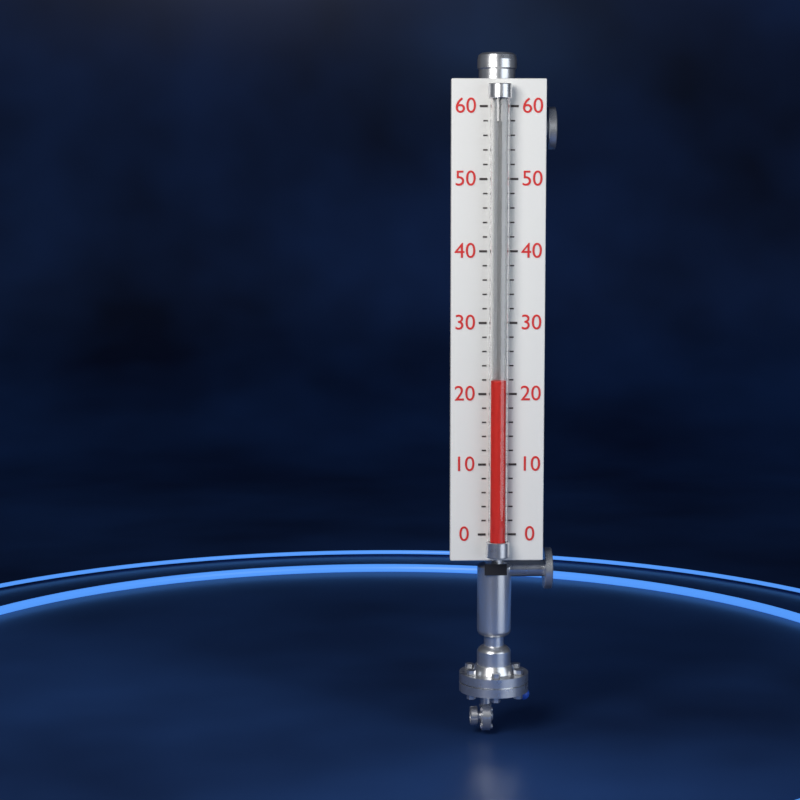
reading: 22 (no unit)
